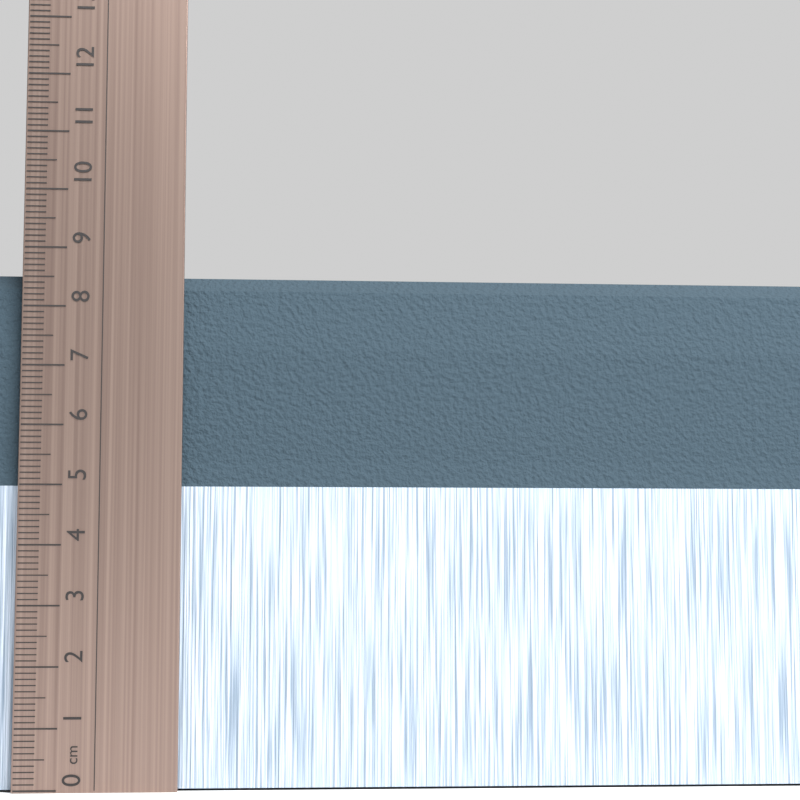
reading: 8.6 cm
